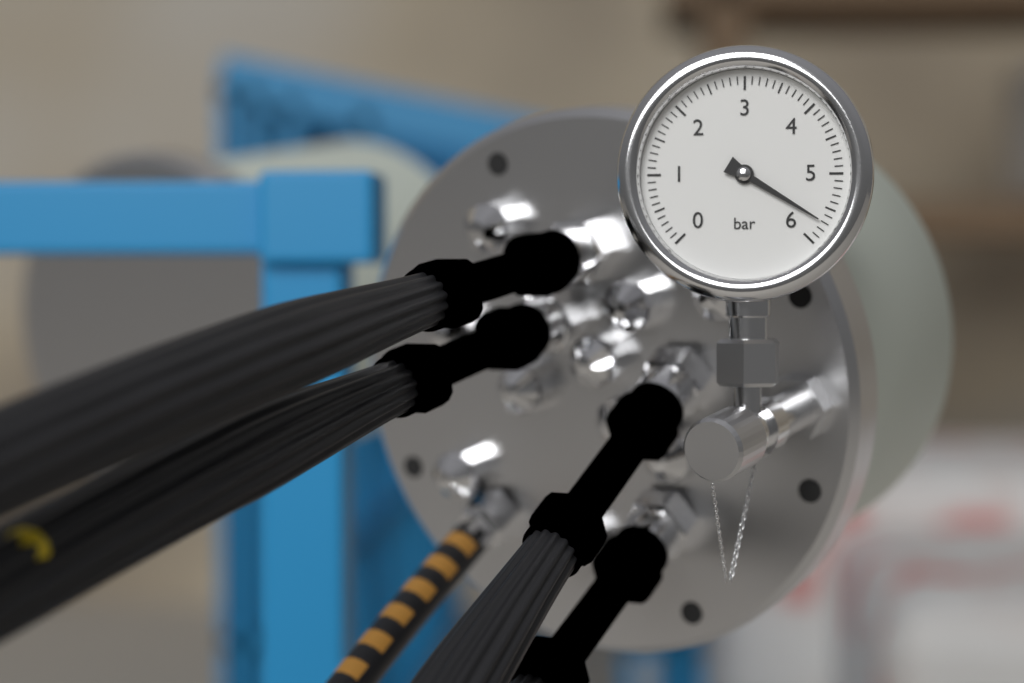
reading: 5.7 bar
